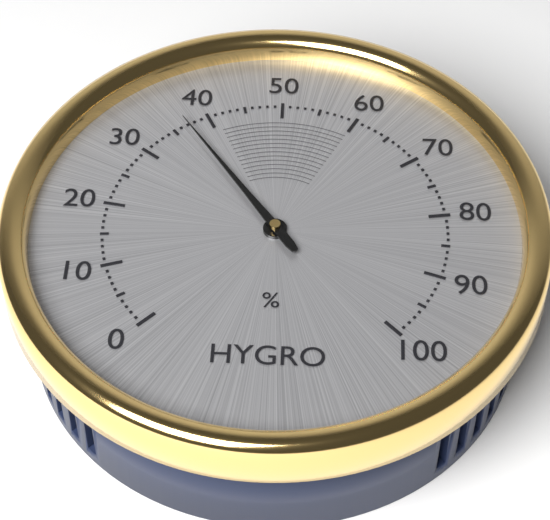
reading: 37 %
